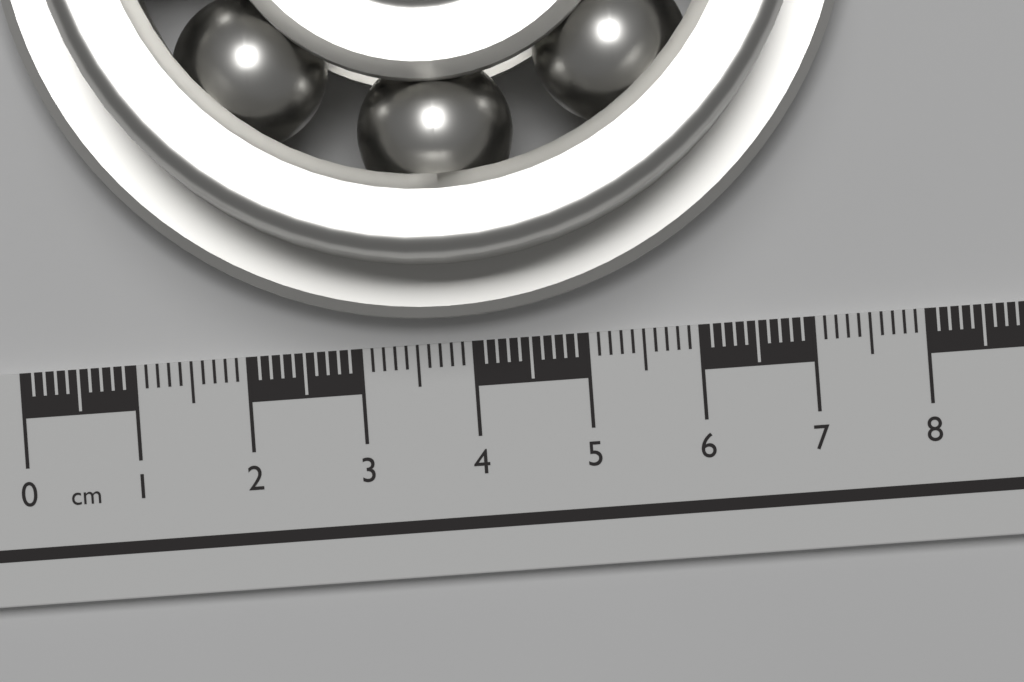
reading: 7.6 cm
